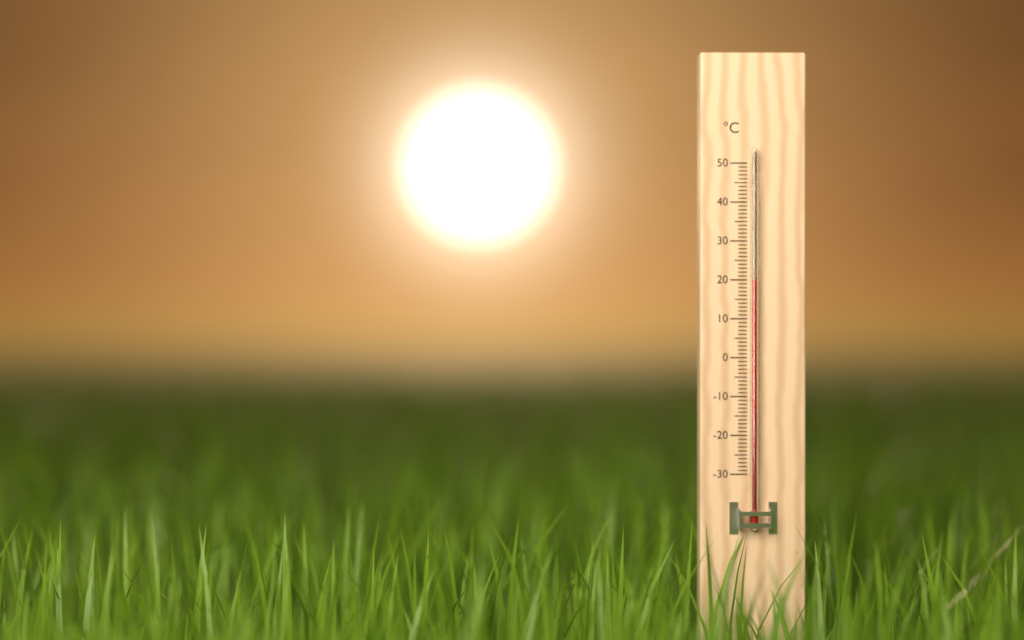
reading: 20 °C
